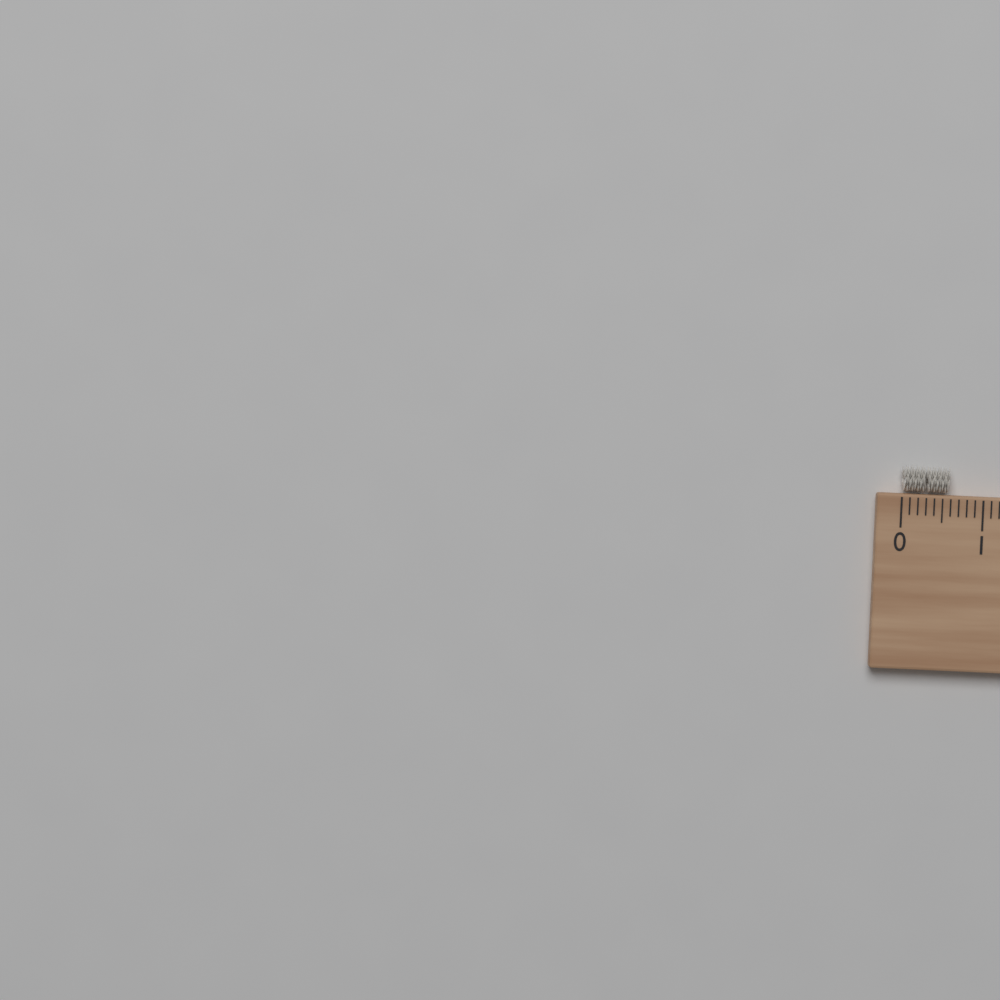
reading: 0.6 cm
